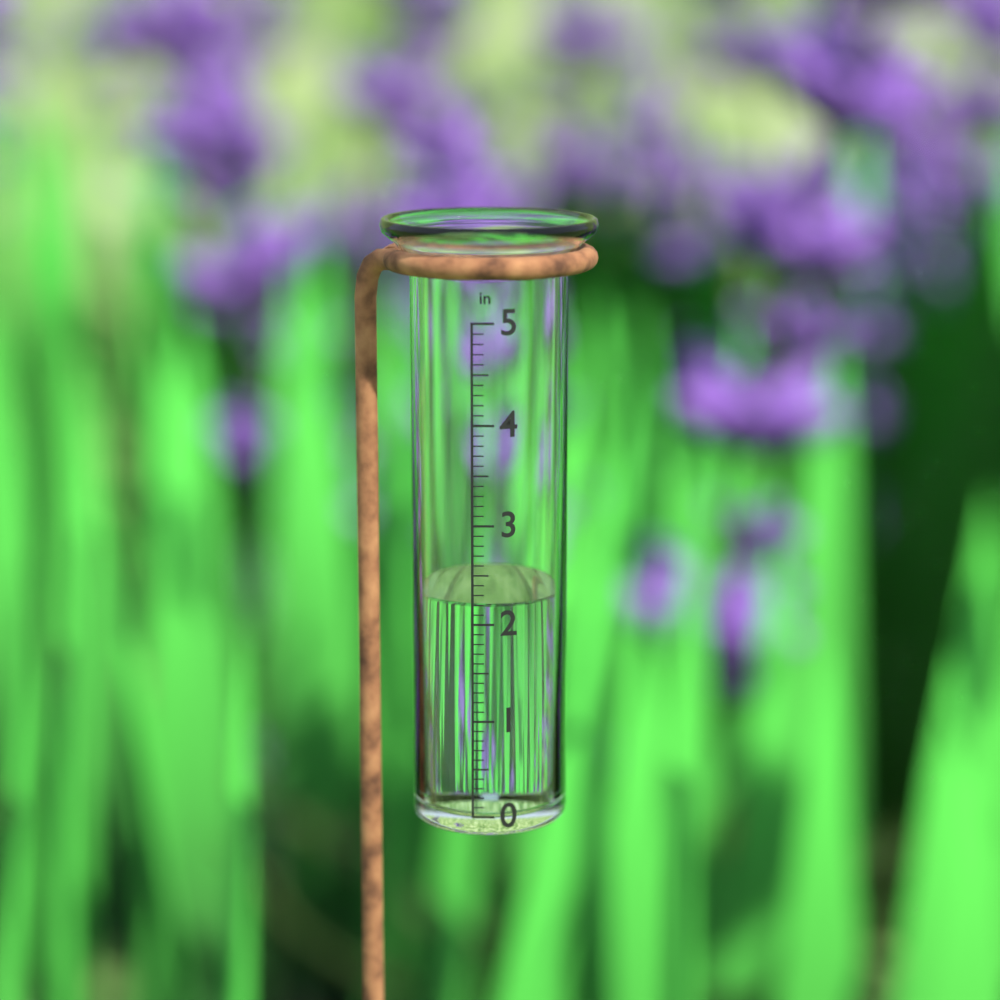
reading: 2.2 in
